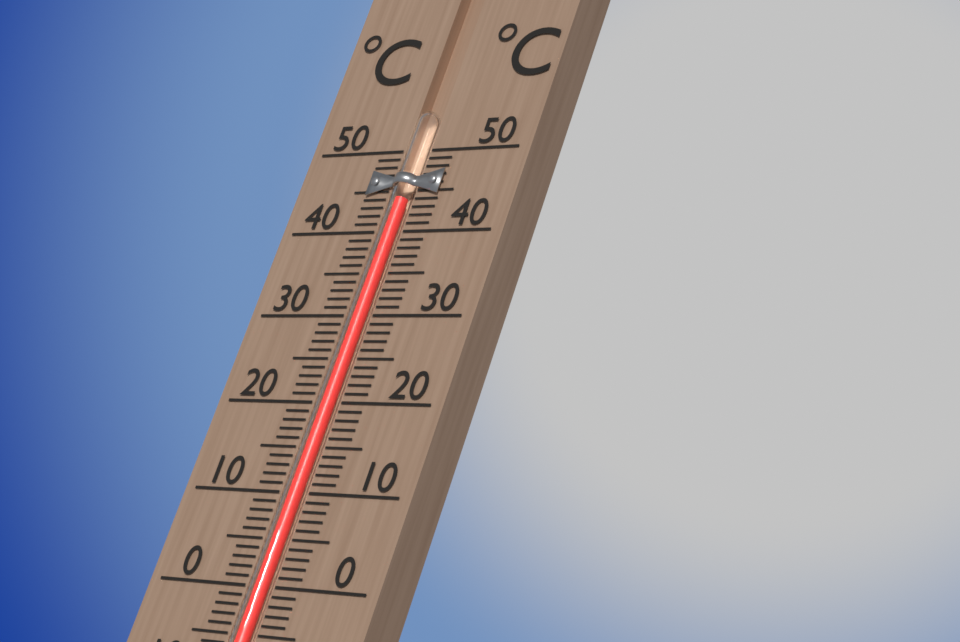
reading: 44 °C
